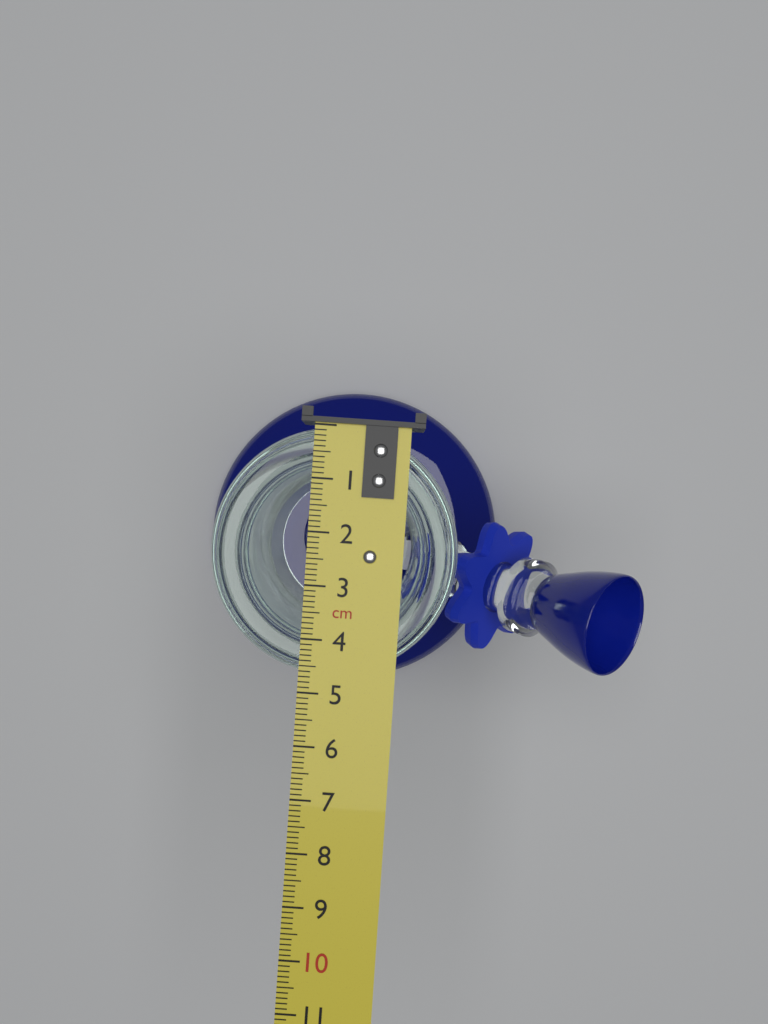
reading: 4.7 cm
